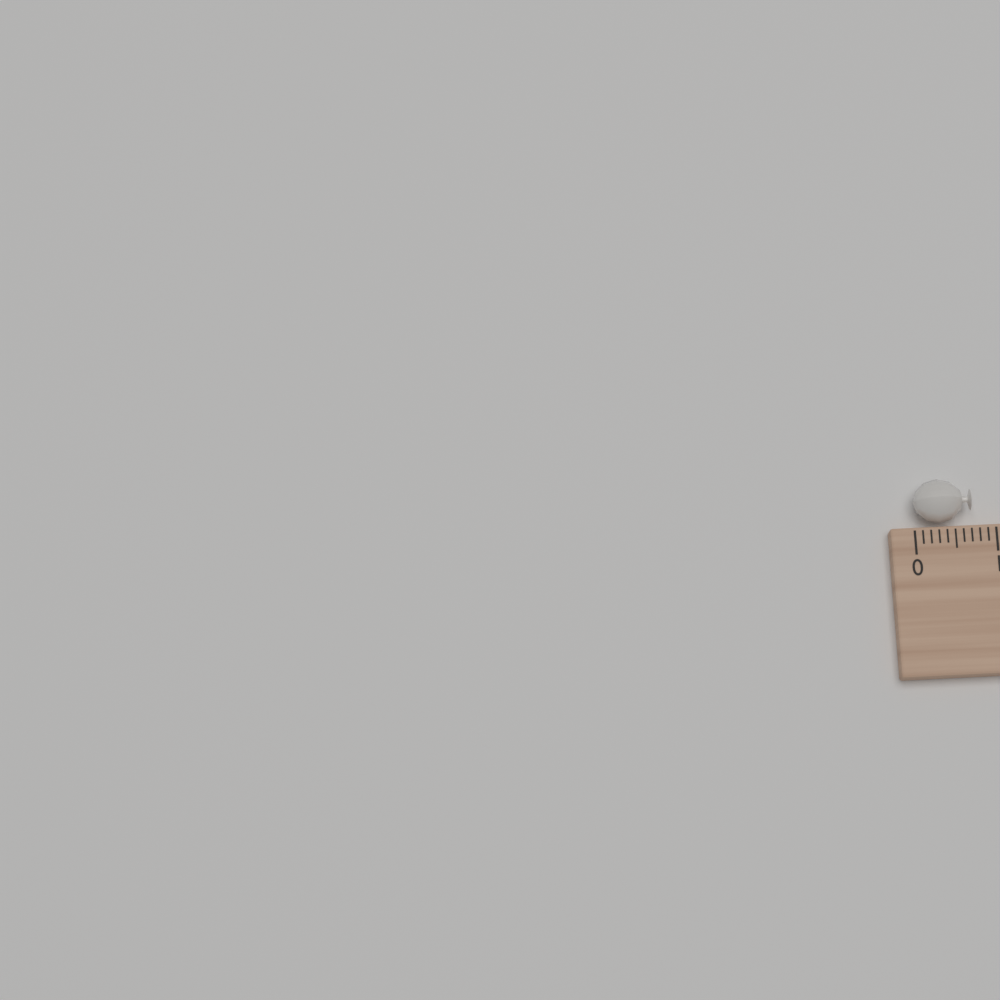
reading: 0.7 (no unit)
